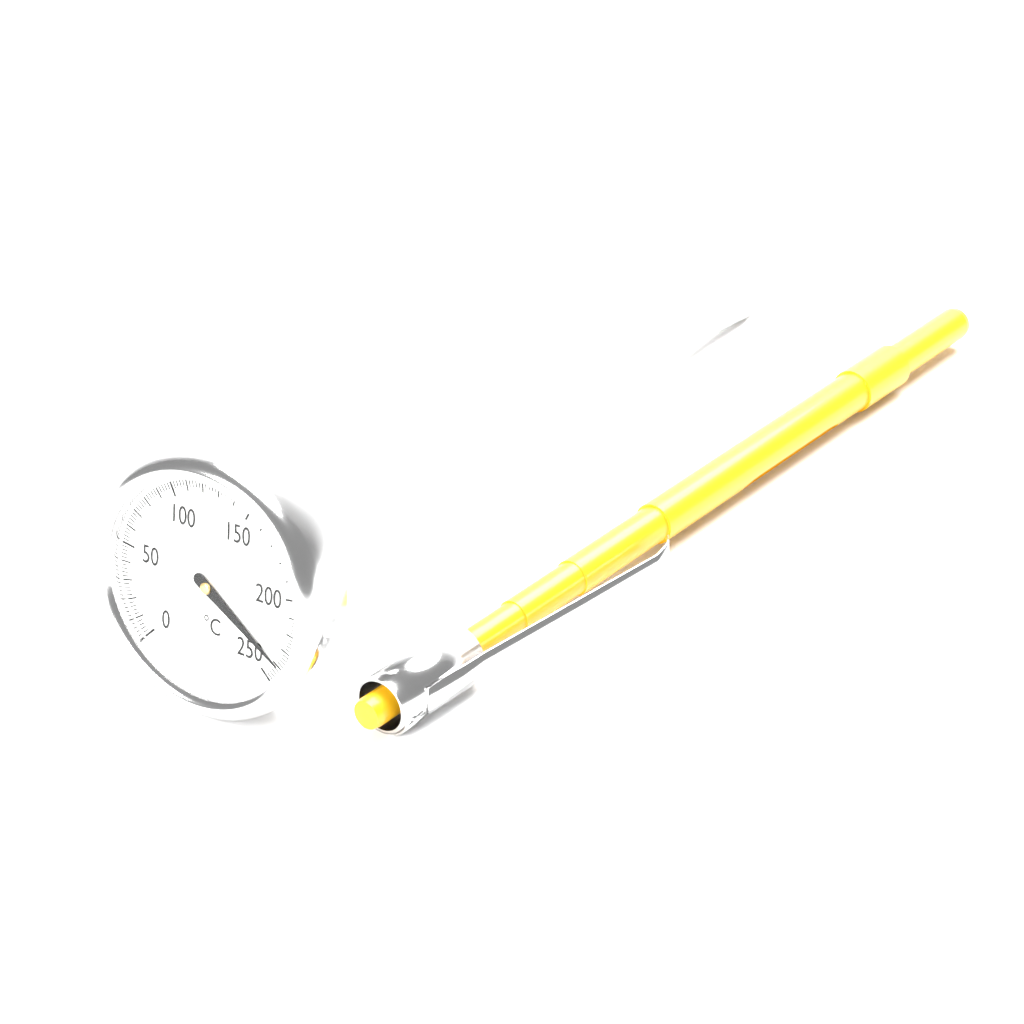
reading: 240 °C
